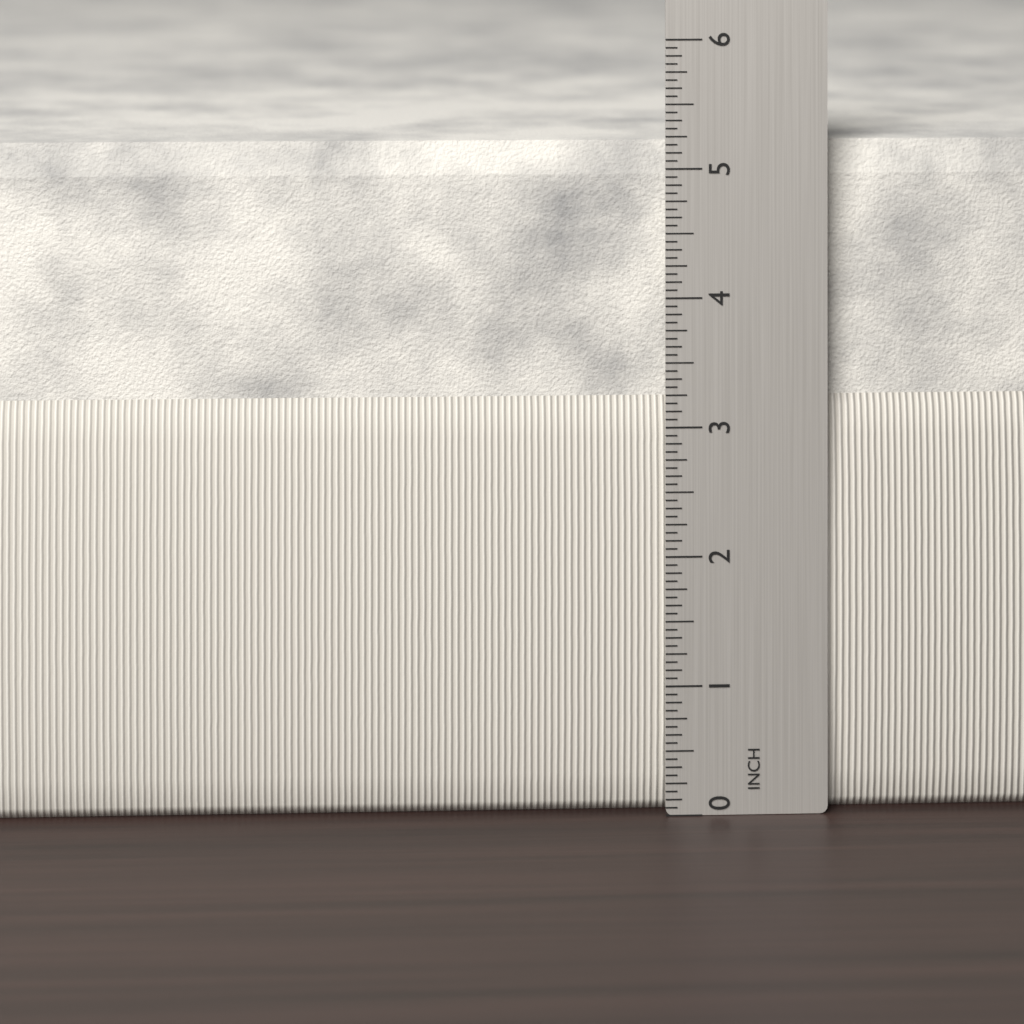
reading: 5.1875 in
